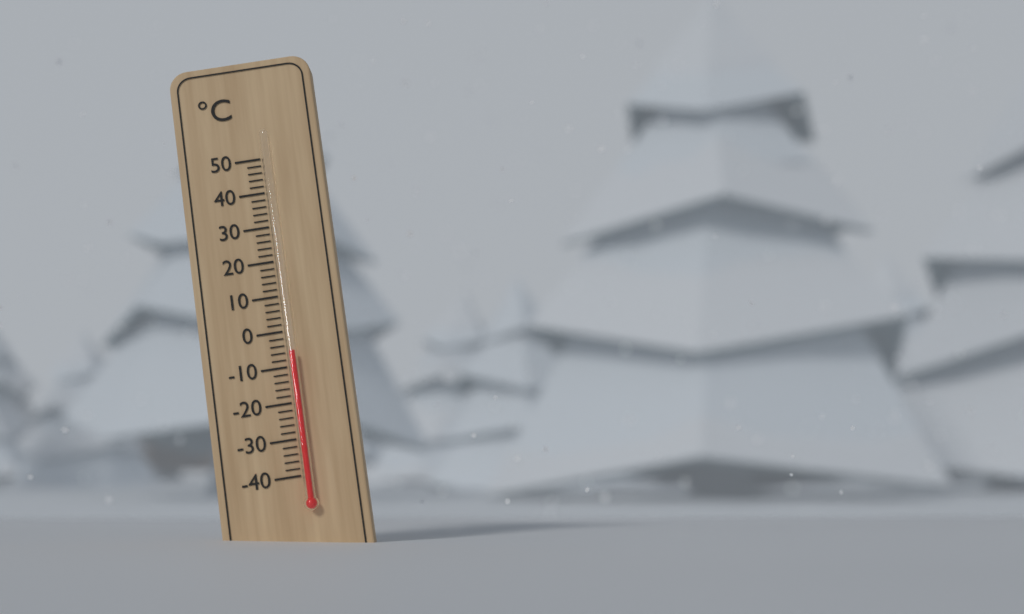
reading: -6 °C
